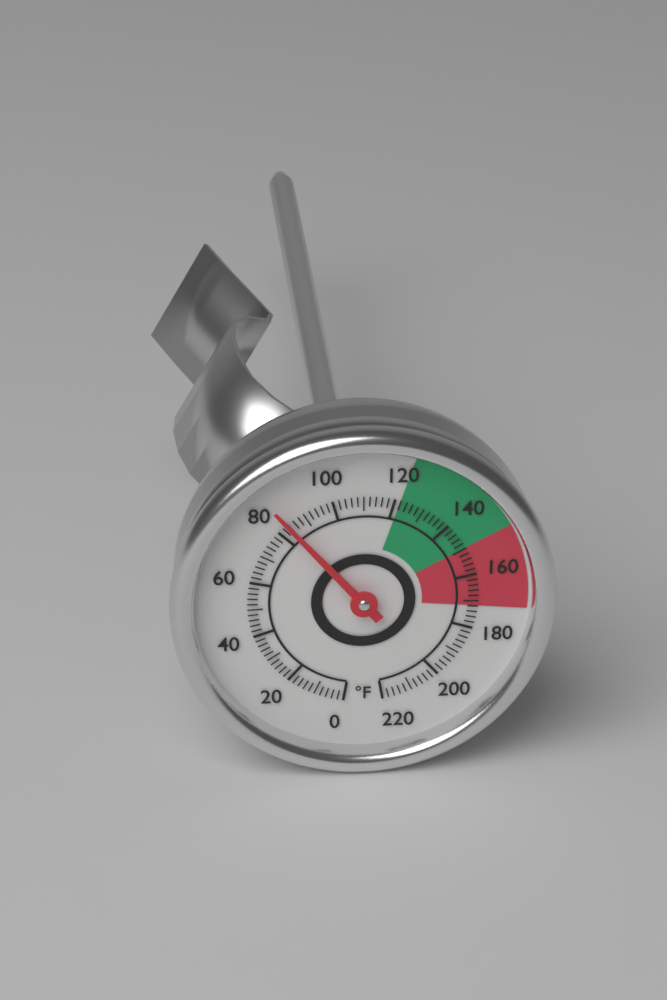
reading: 84 °F
